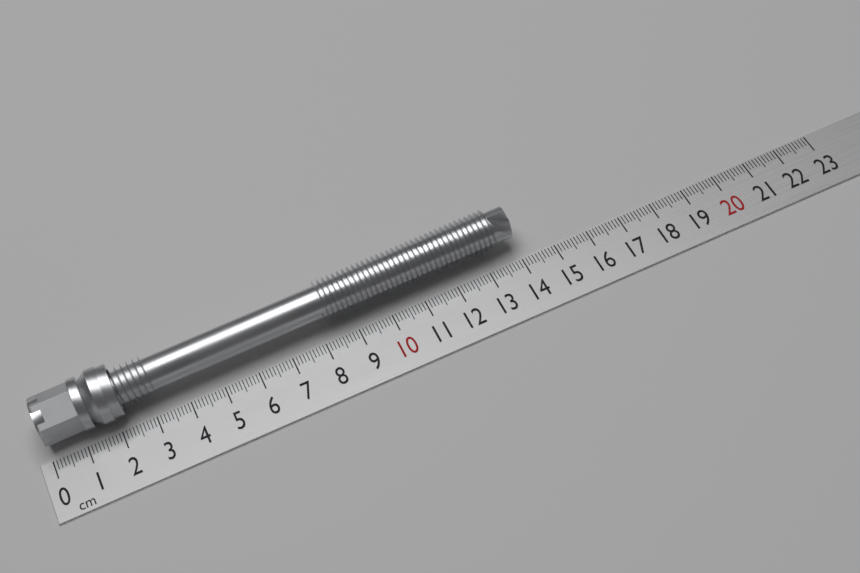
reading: 14.1 cm
